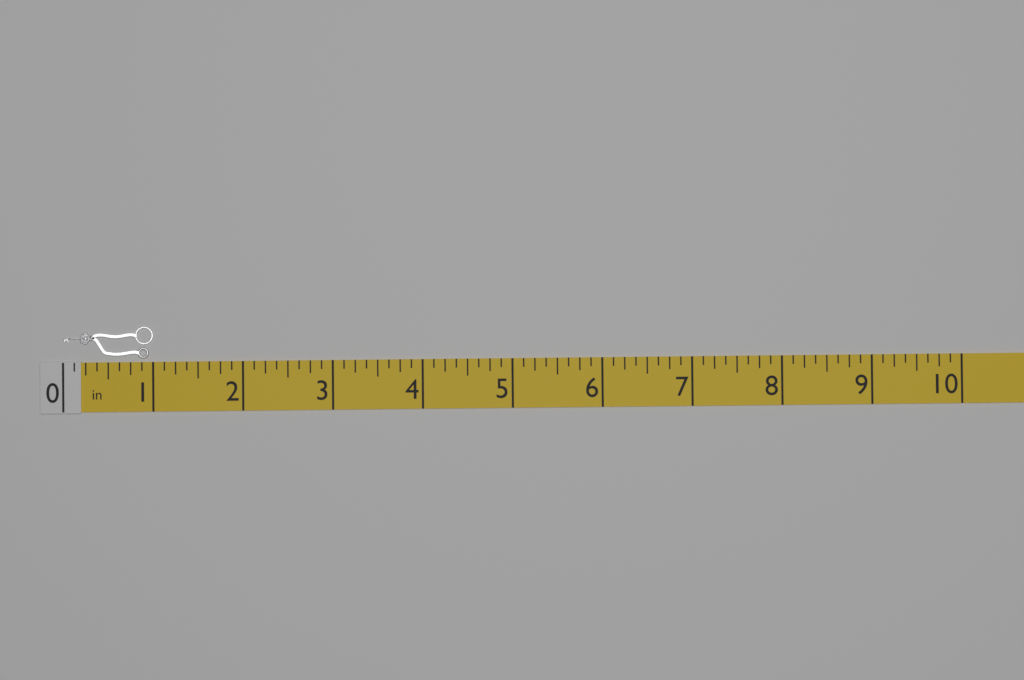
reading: 1.000 in
